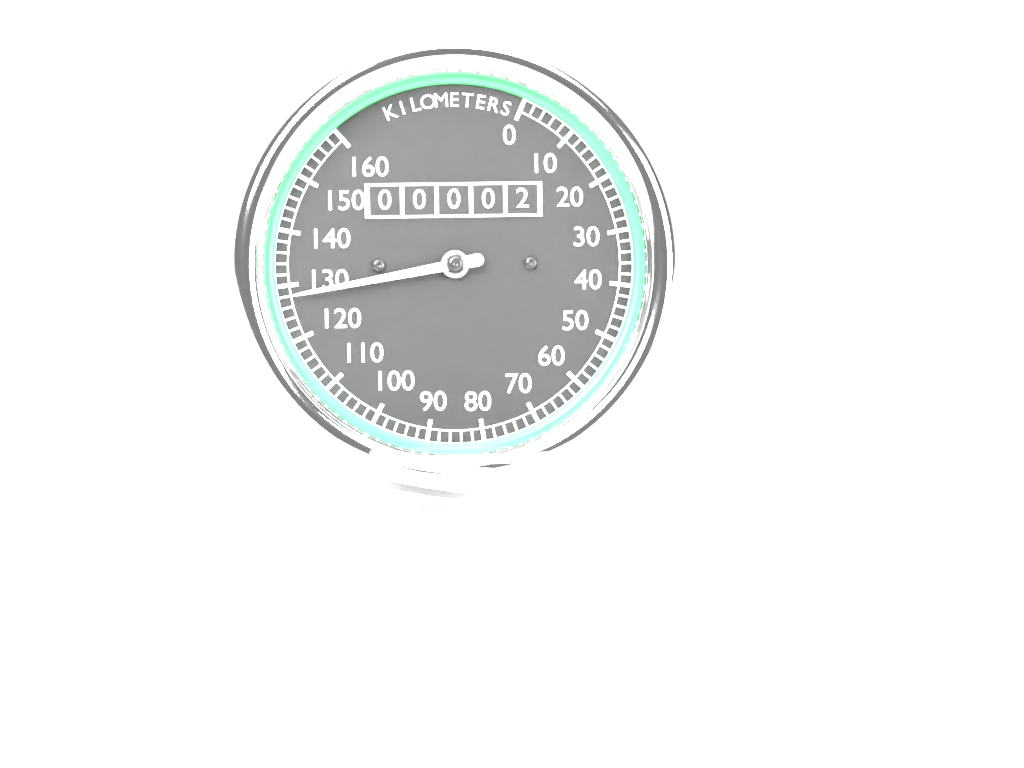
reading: 128 km/h
